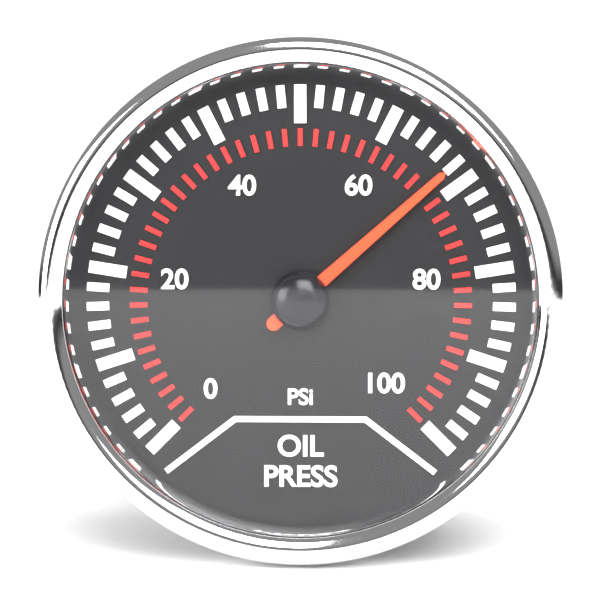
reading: 68 psi
